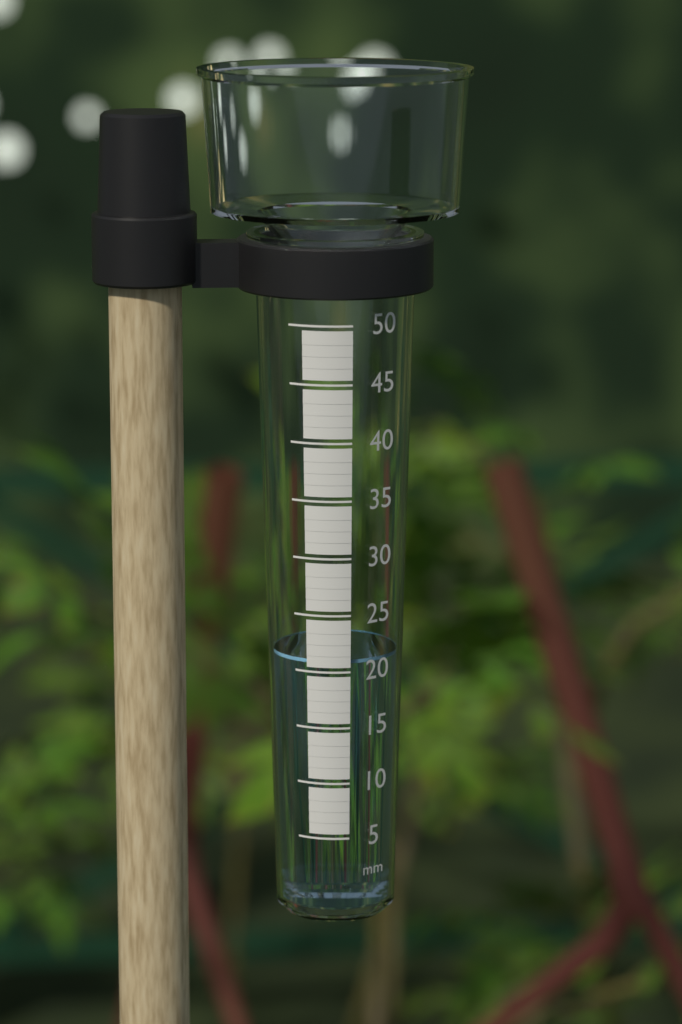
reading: 21 mm
